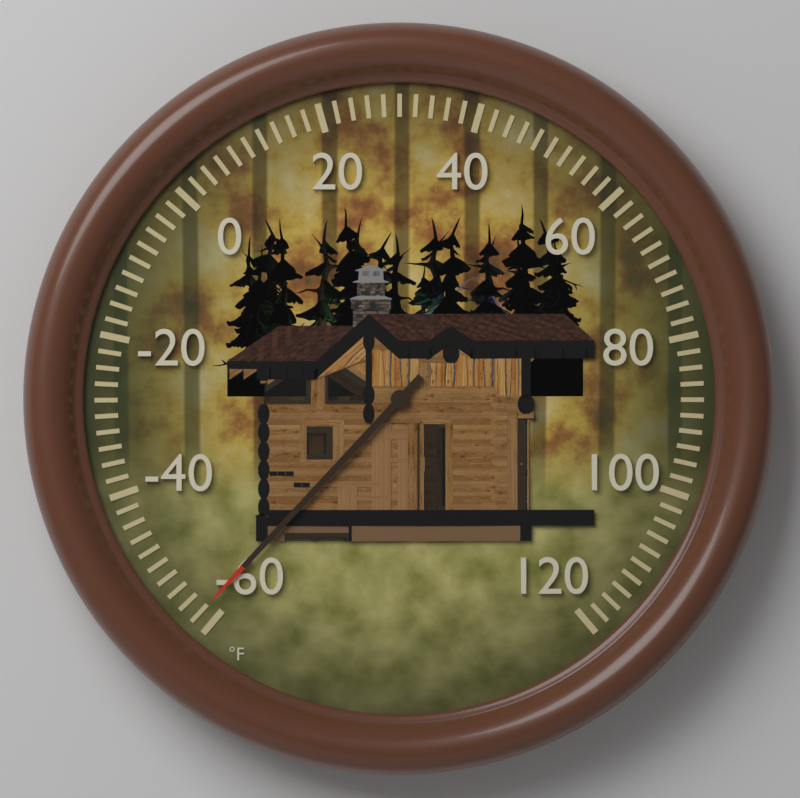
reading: -58 °F
